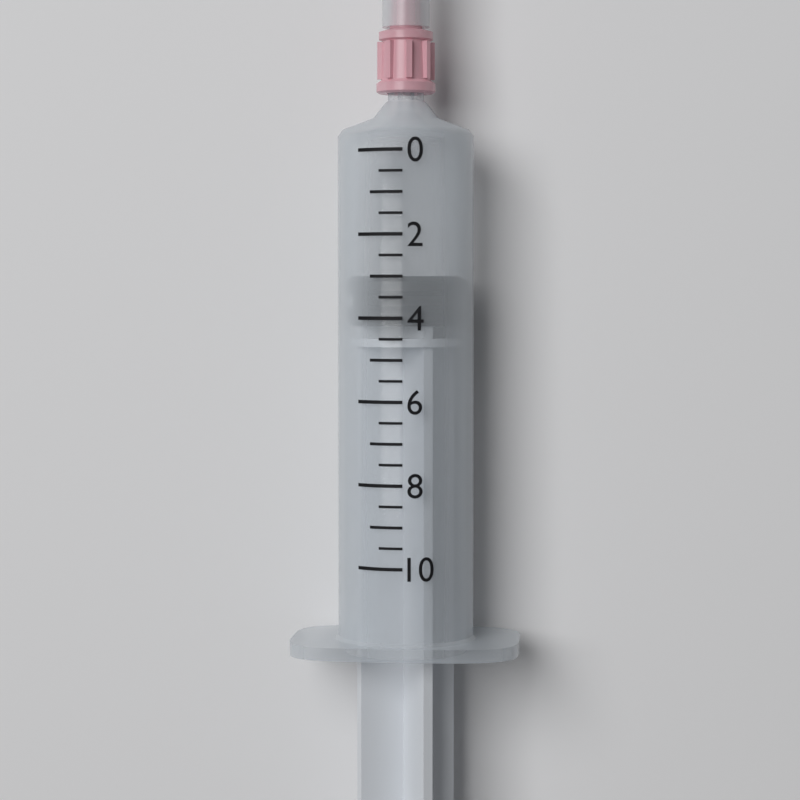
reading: 3.0 (no unit)
